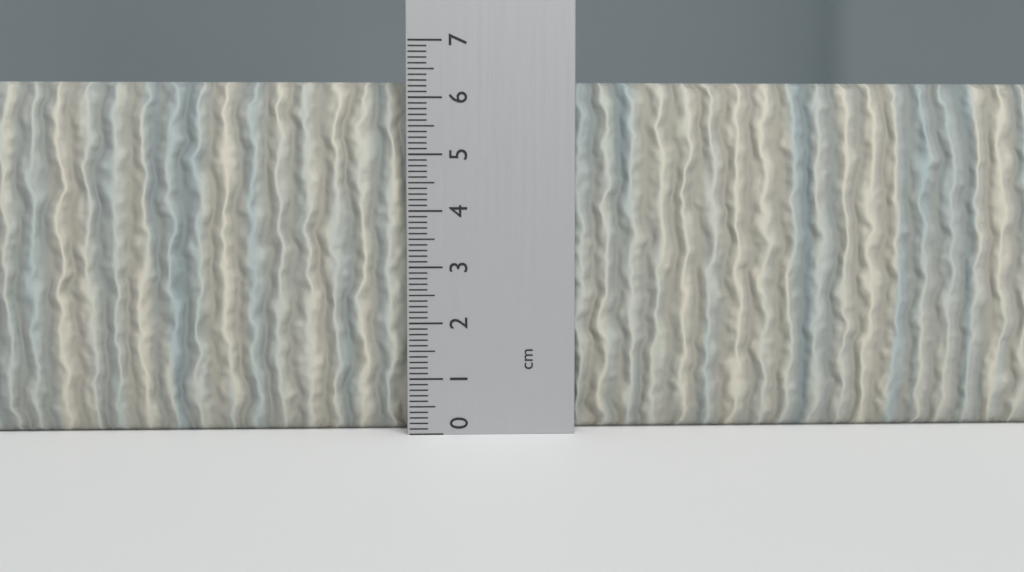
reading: 6.3 cm
